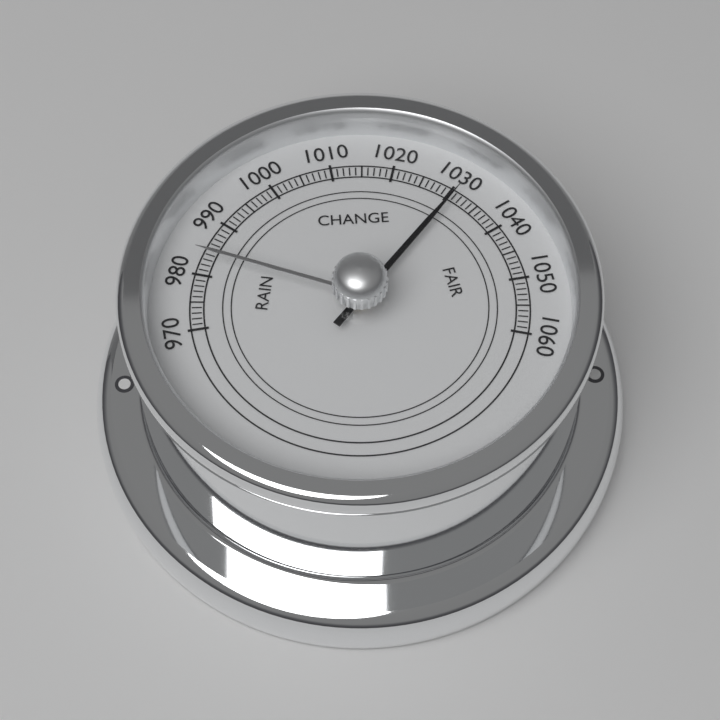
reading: 1031 (no unit)
